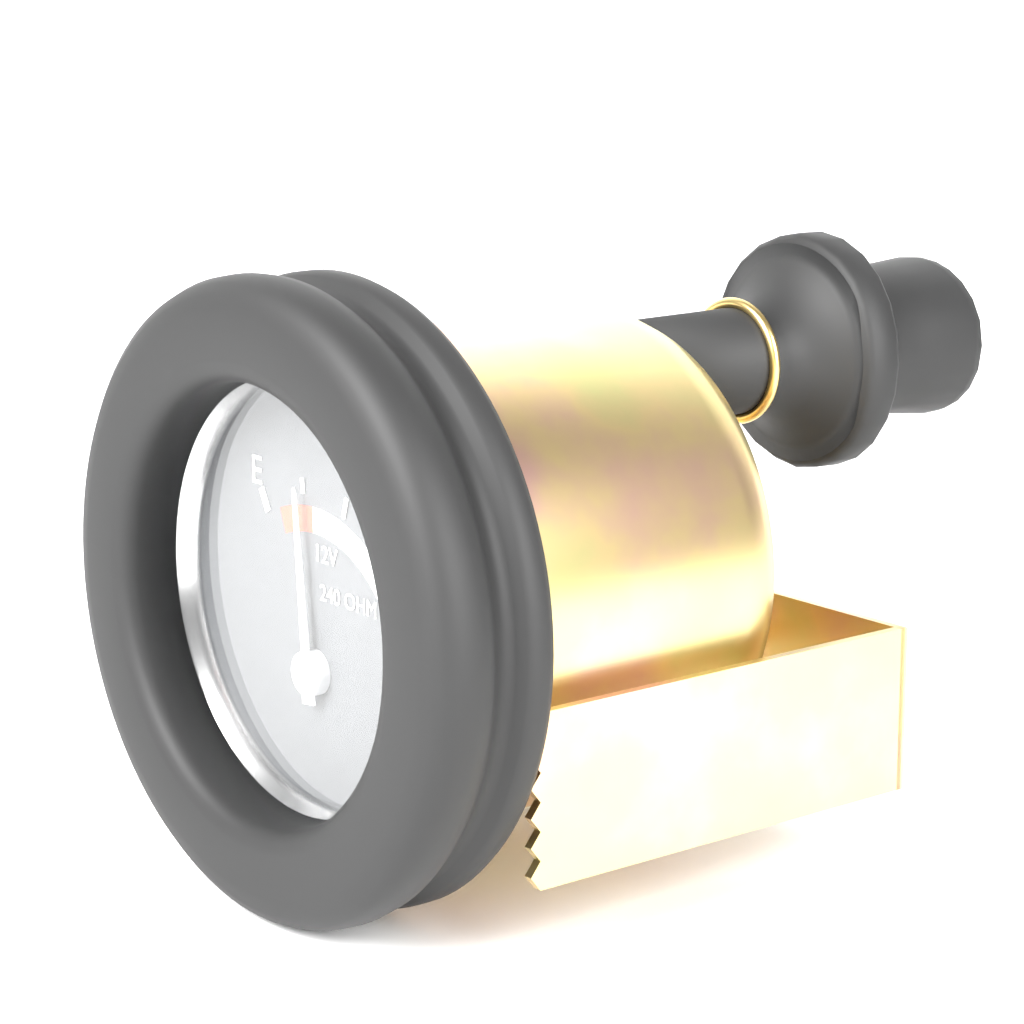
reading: 0.25 (no unit)
